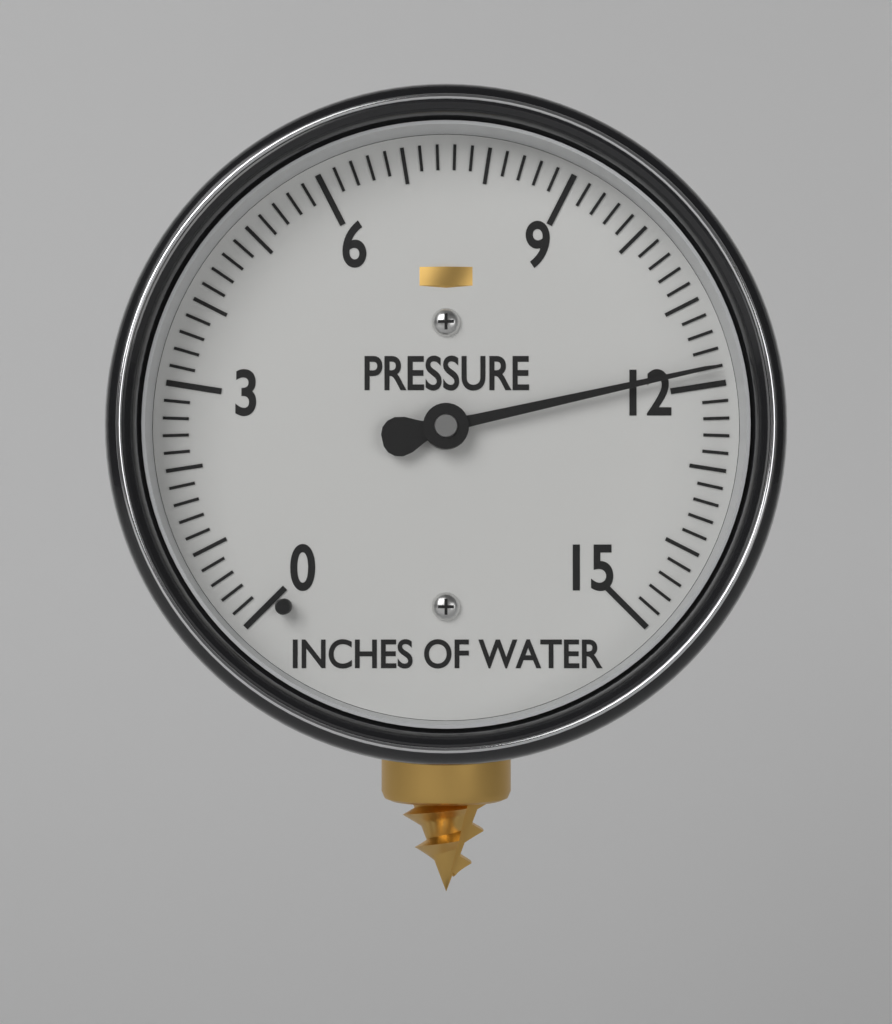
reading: 11.8 inches of water
